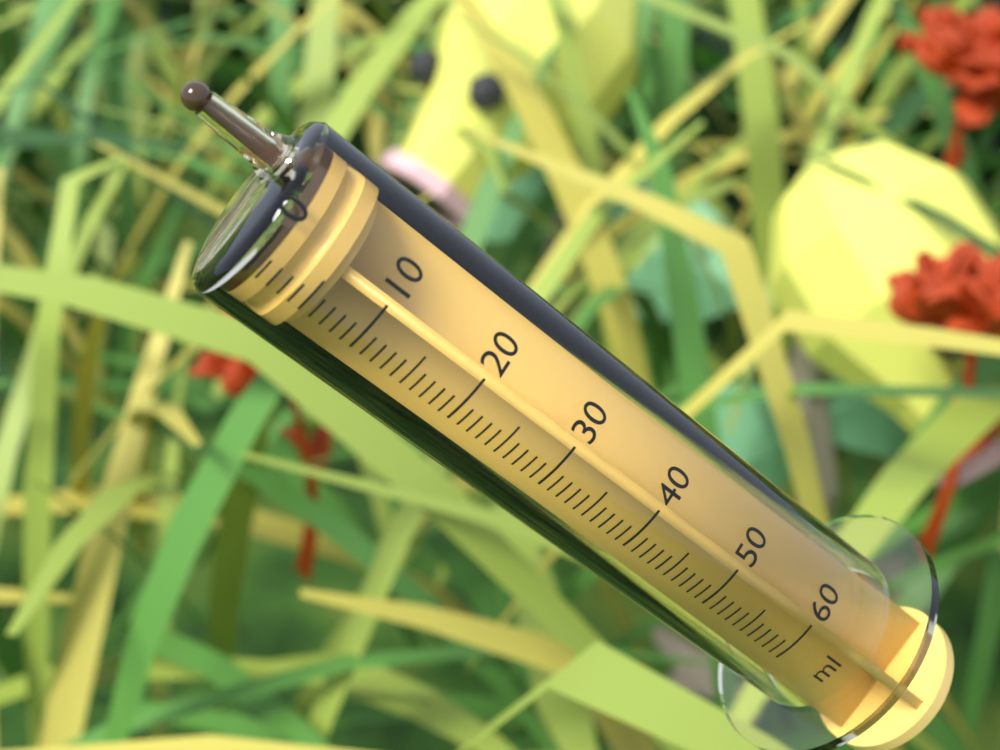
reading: 1 ml
